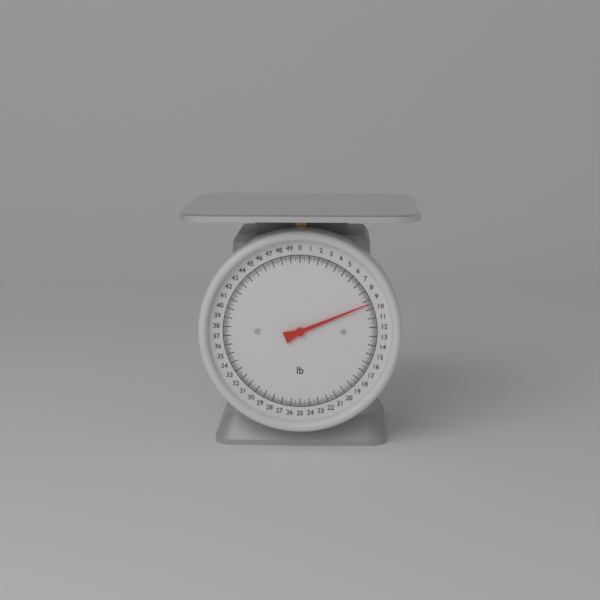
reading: 9.375 lb
